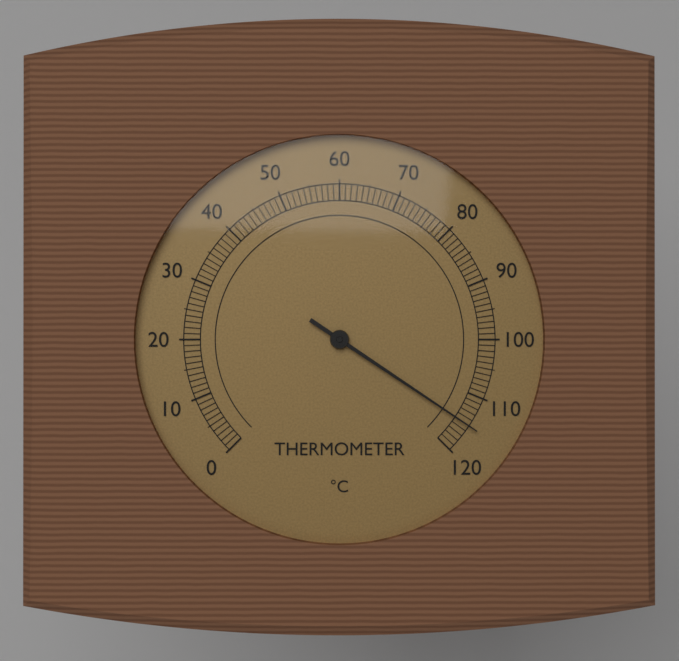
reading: 115 °C
